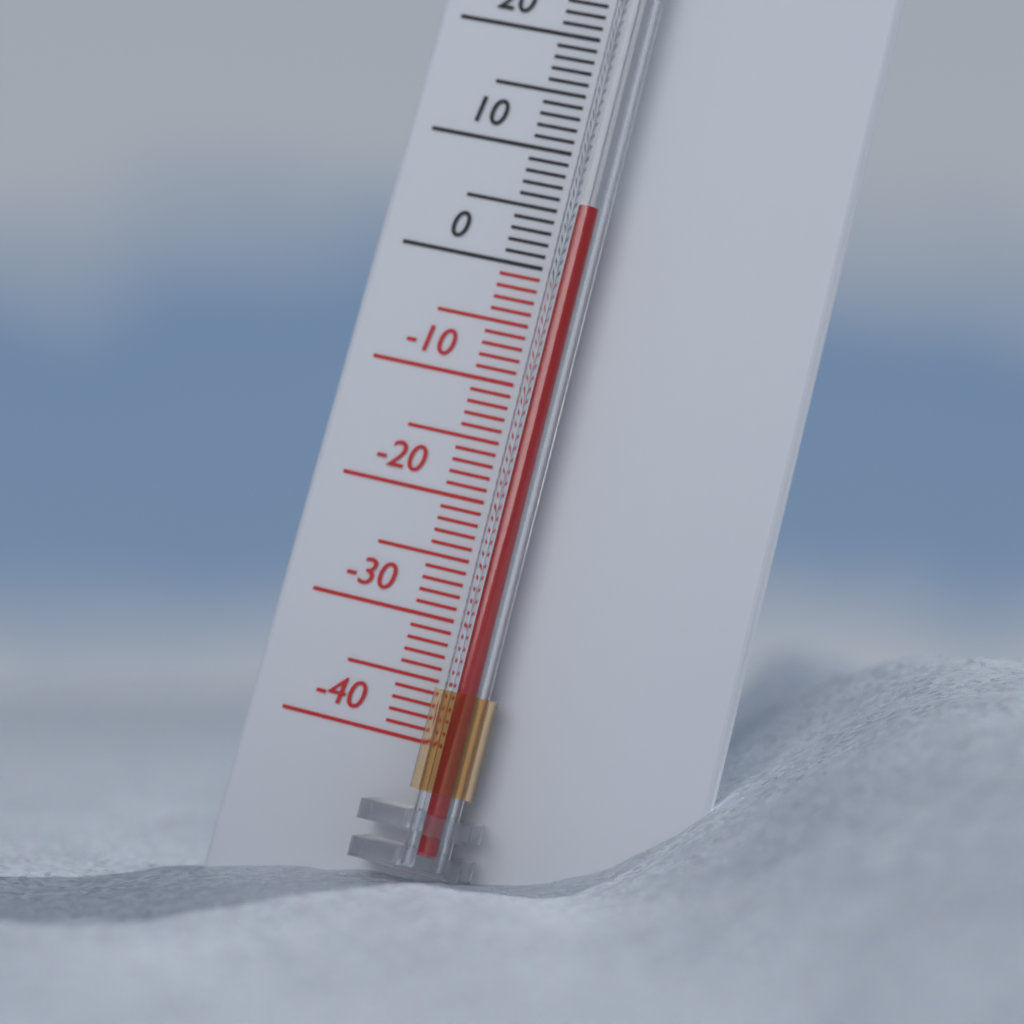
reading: 5 °C
